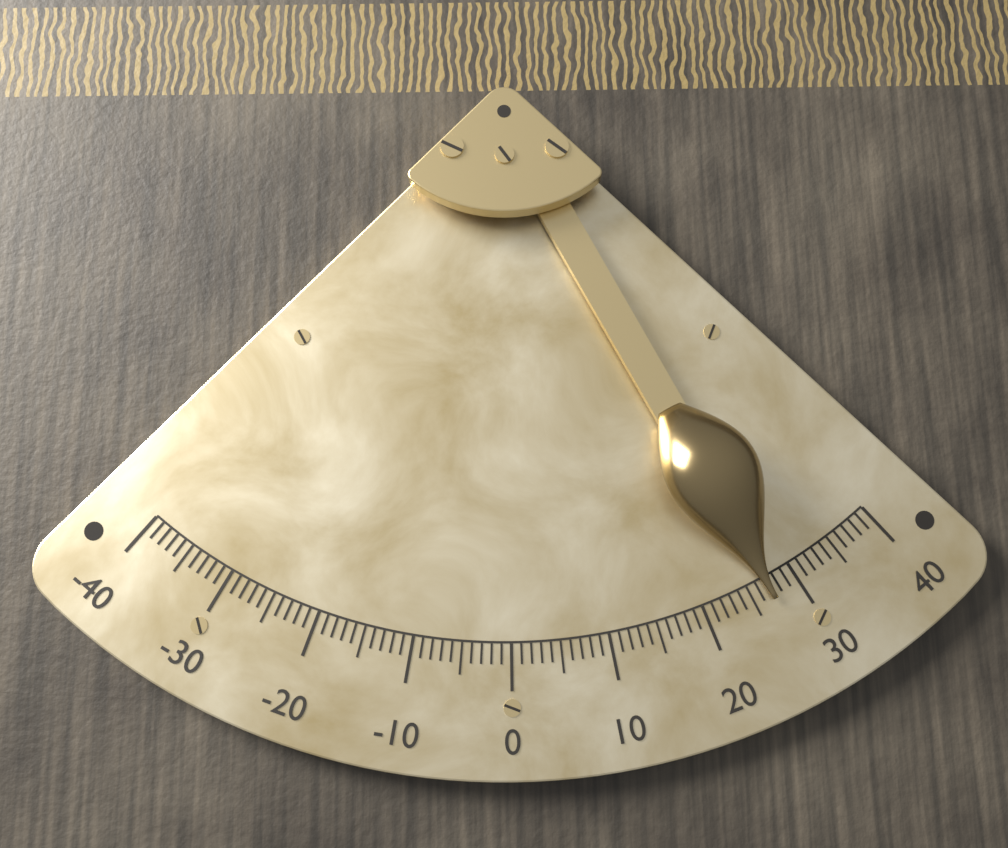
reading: 27 (no unit)
